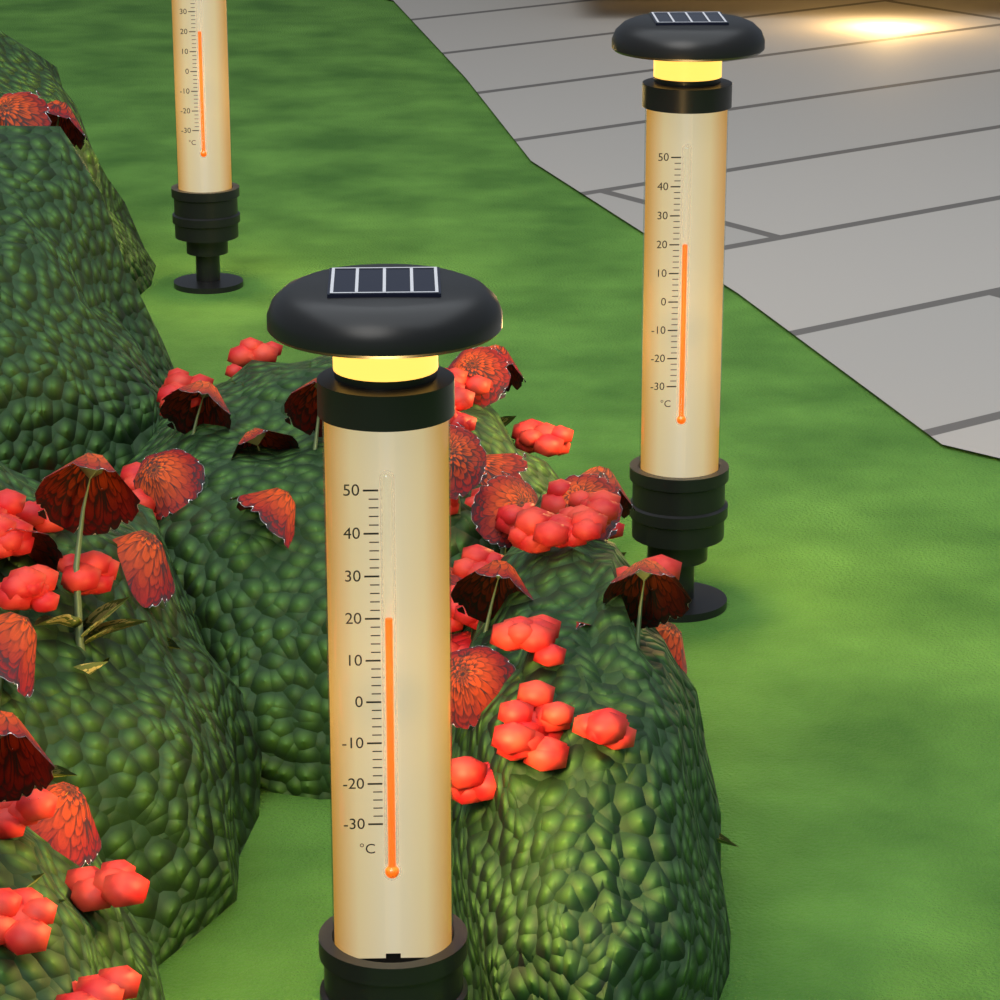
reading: 20 °C
